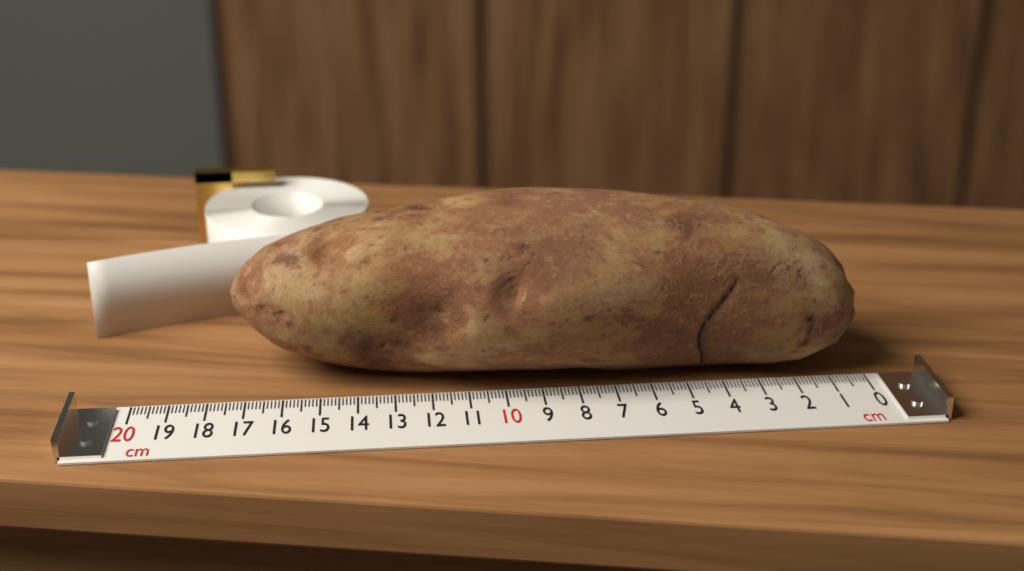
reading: 17.4 cm
